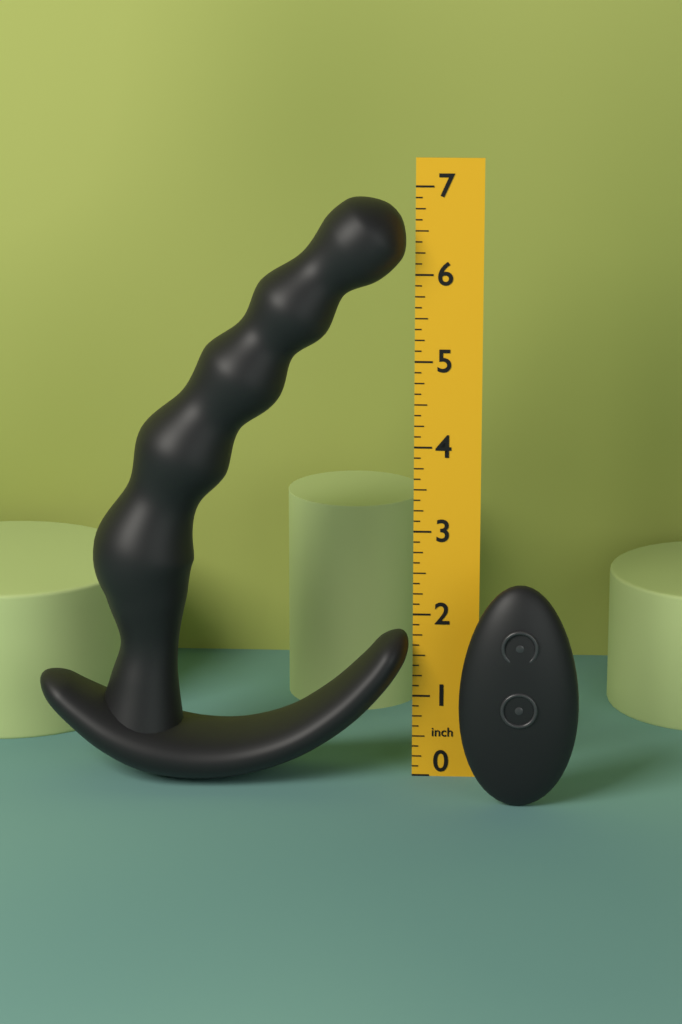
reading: 6.875 in
